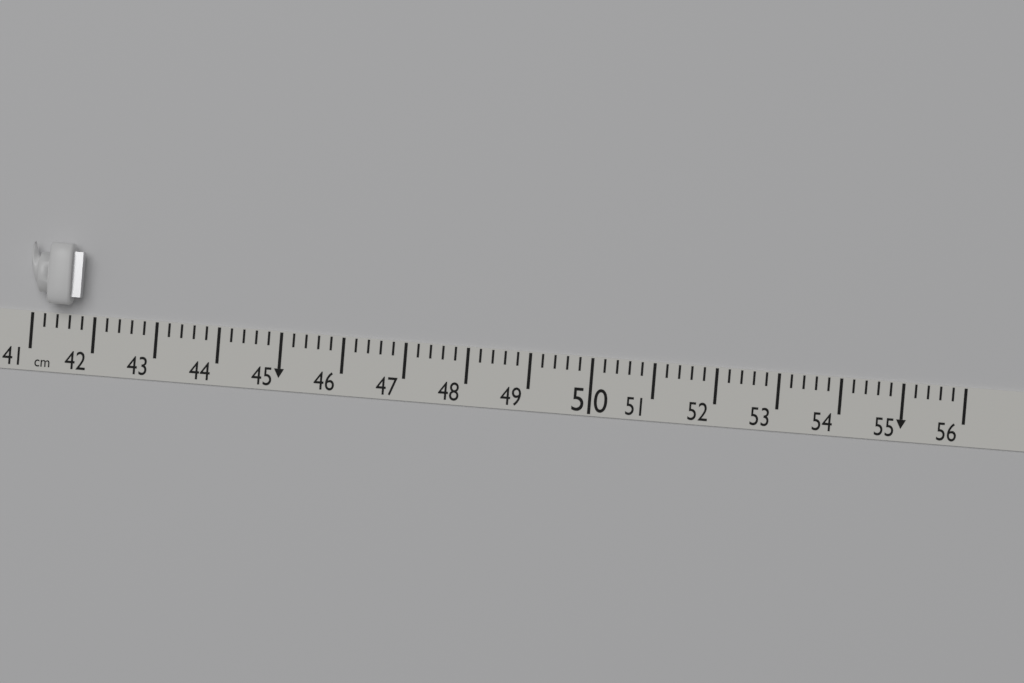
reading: 41.8 cm
